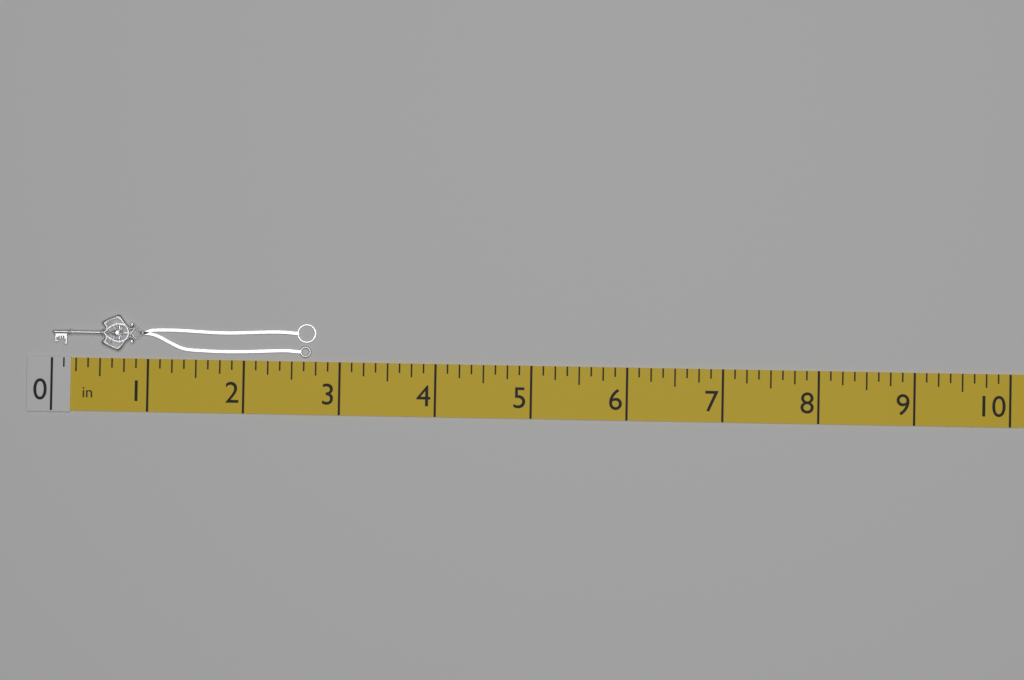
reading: 2.750 in
